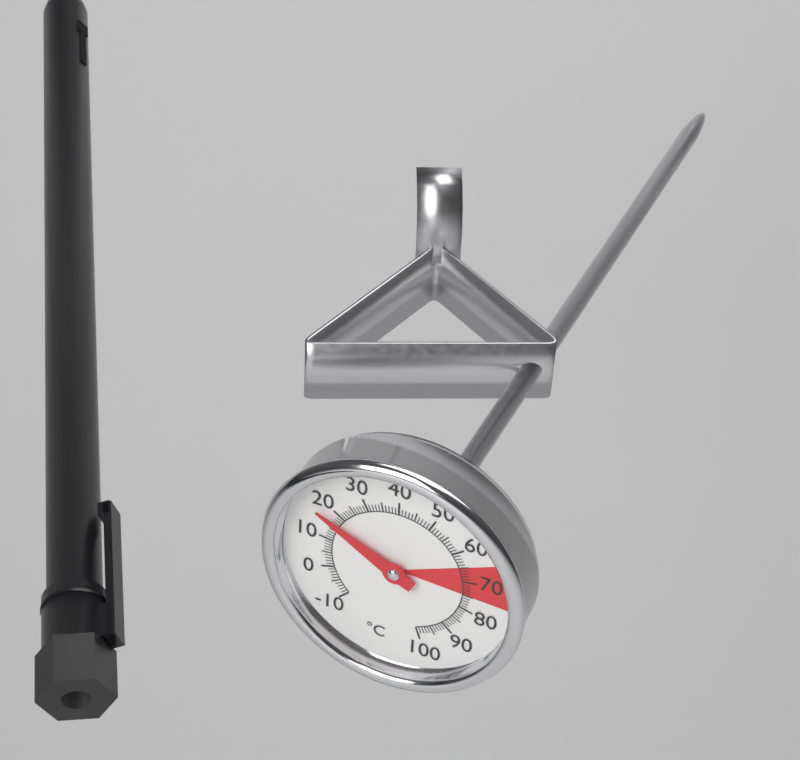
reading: 17 °C
